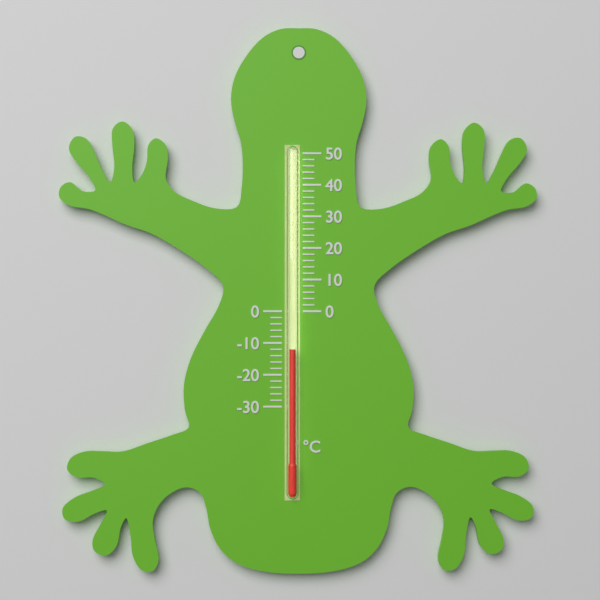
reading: -12 °C
